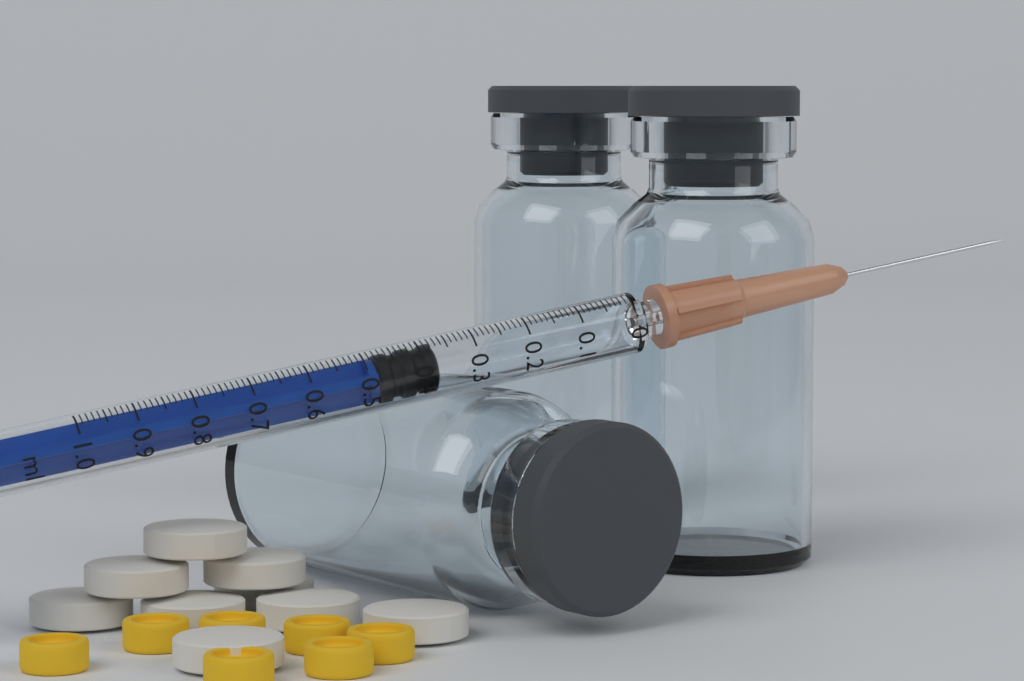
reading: 0.37 ml
